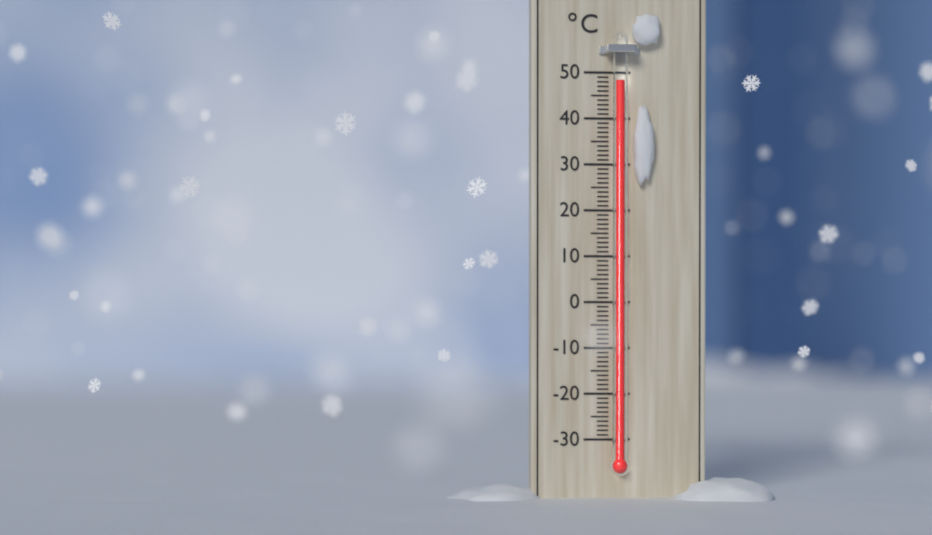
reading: 48 °C
